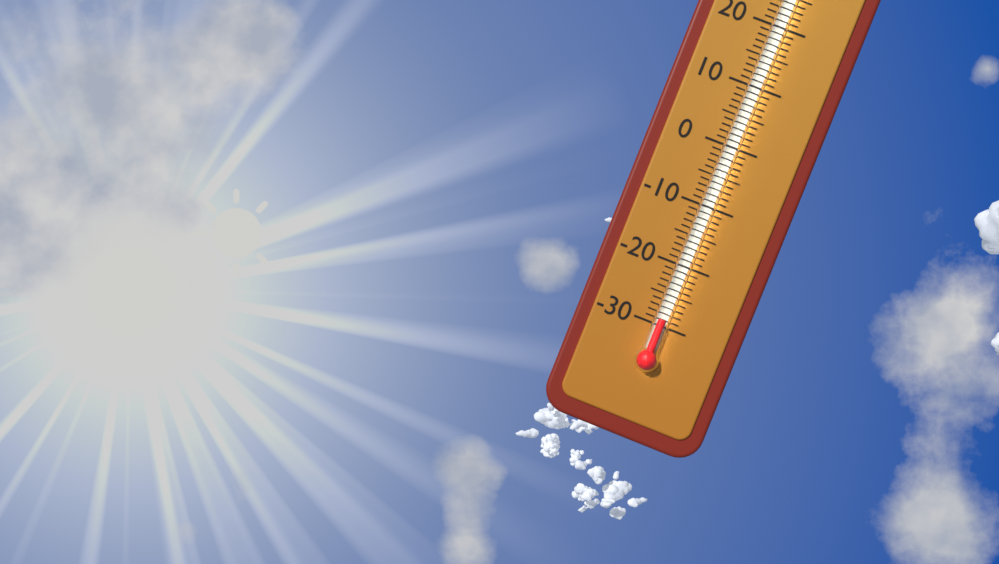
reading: -29 °C
